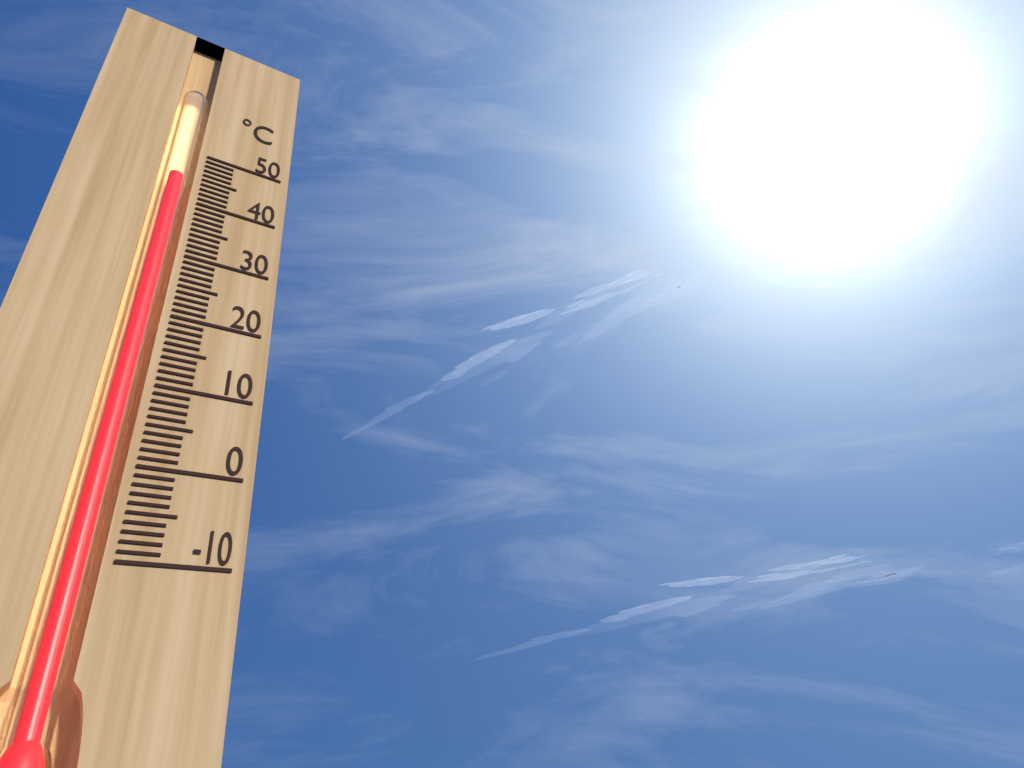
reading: 45 °C
